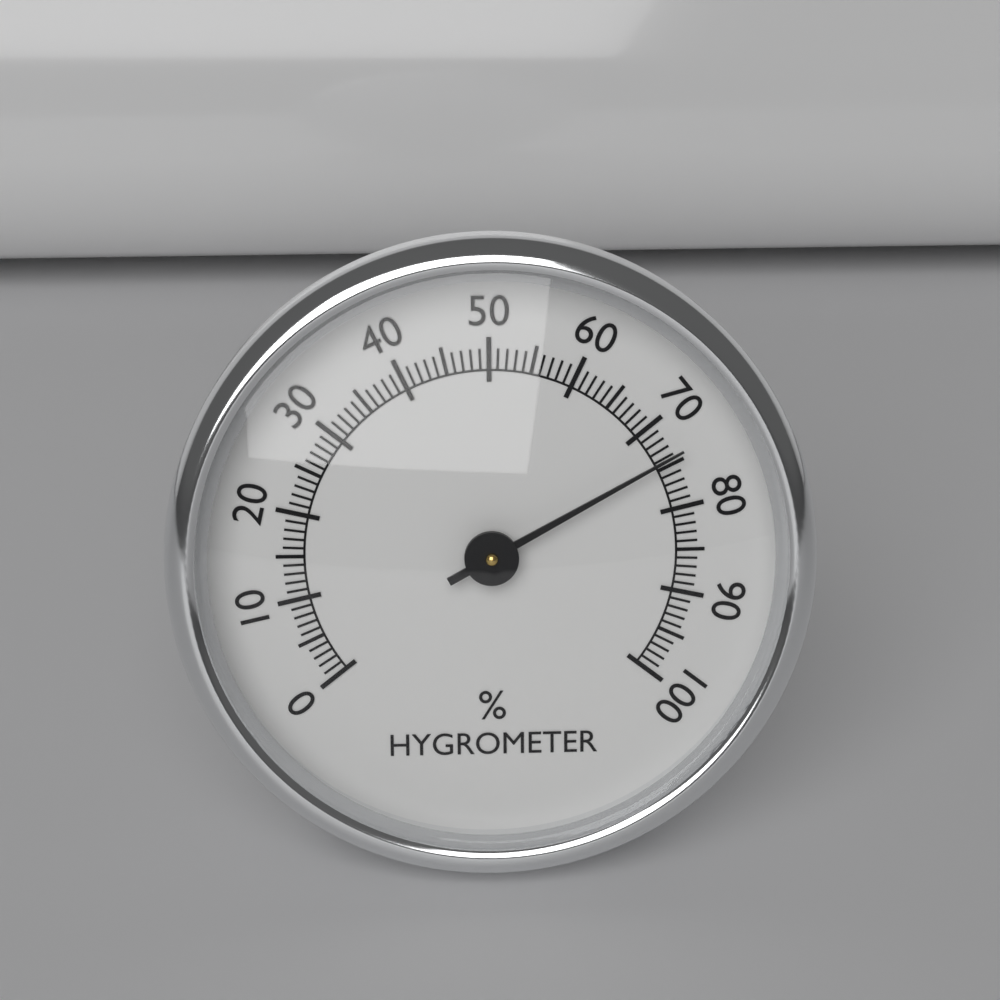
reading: 74 %
